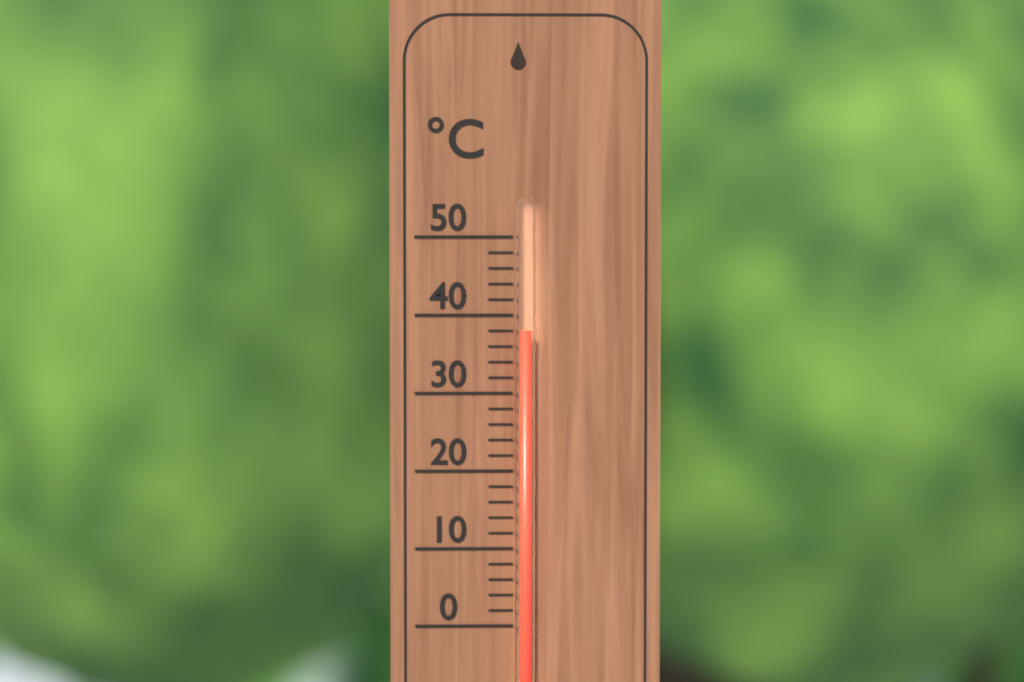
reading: 38 °C
